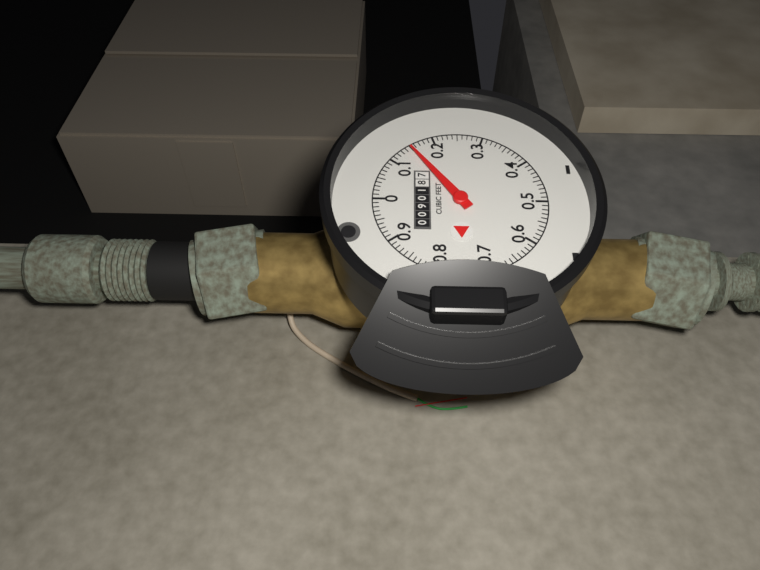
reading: 0.15 cubic feet
